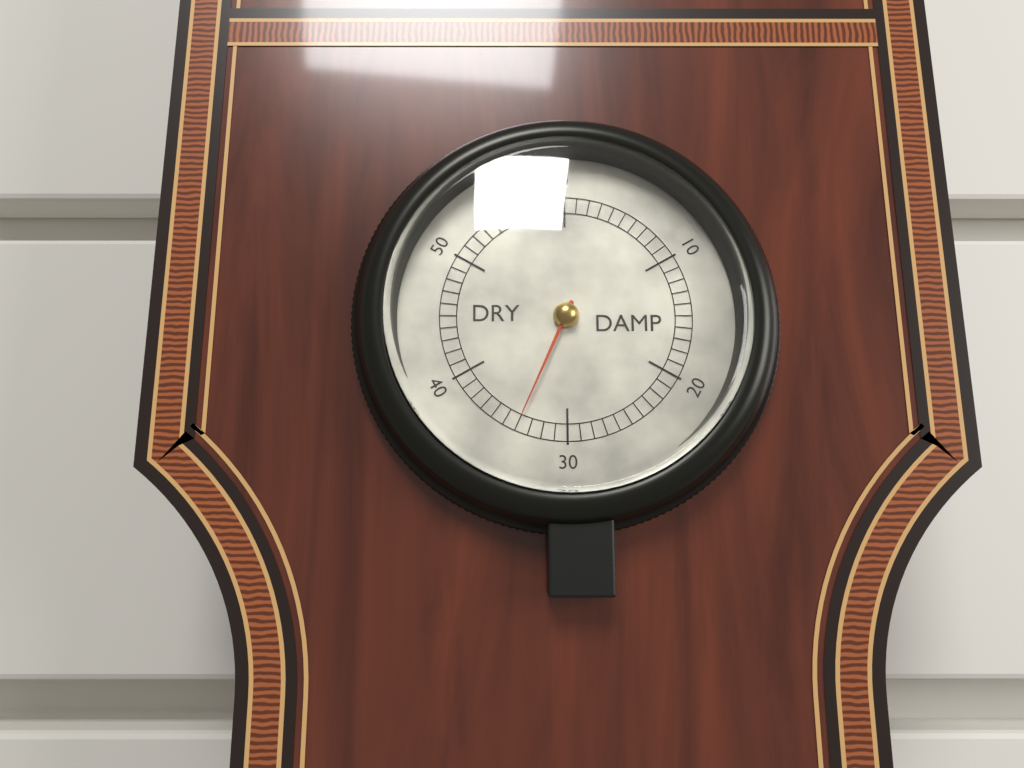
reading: 34 (no unit)
